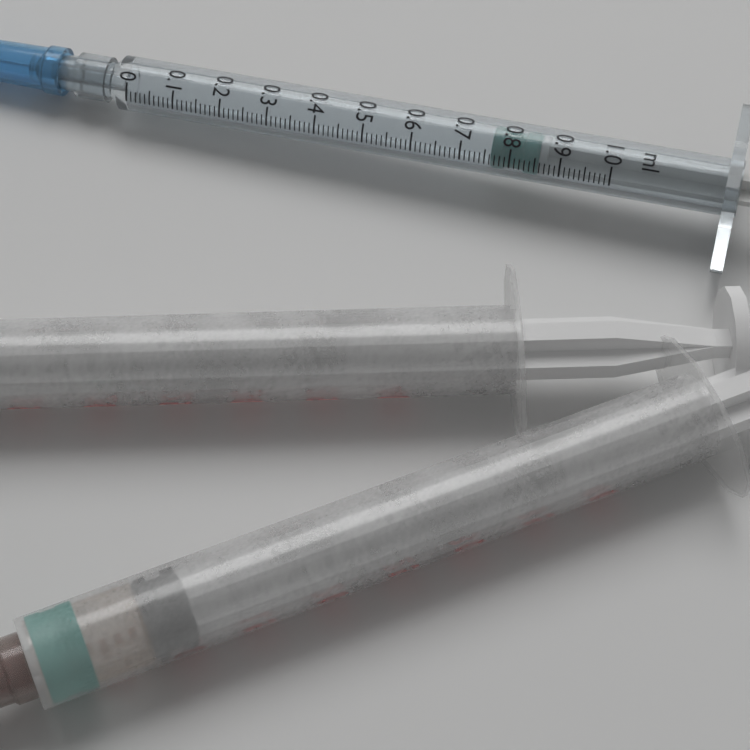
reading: 0.76 ml
